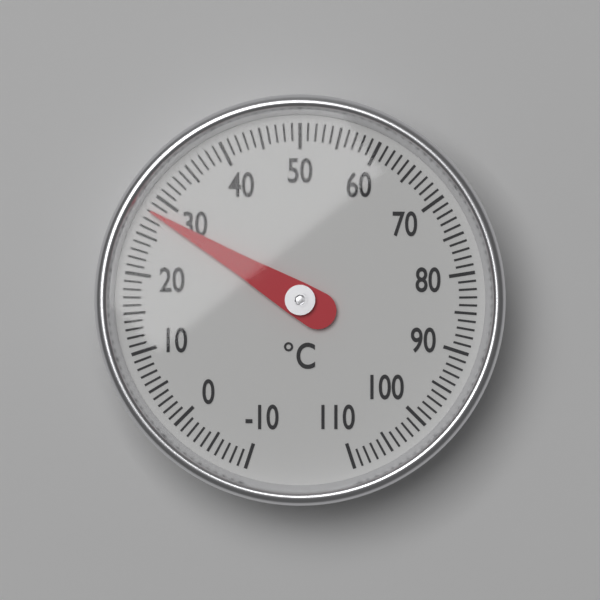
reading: 28 °C
